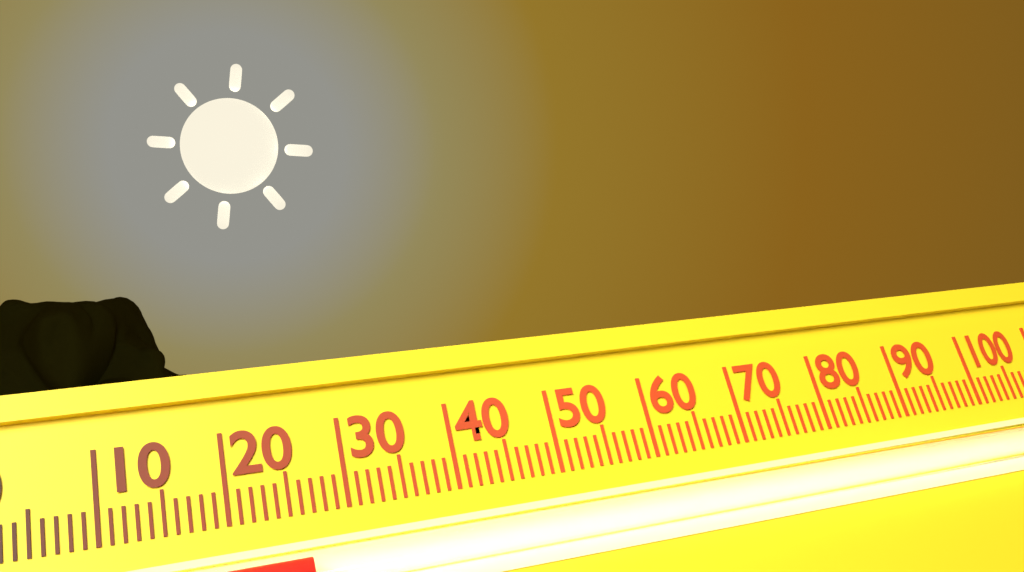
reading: 26 (no unit)
